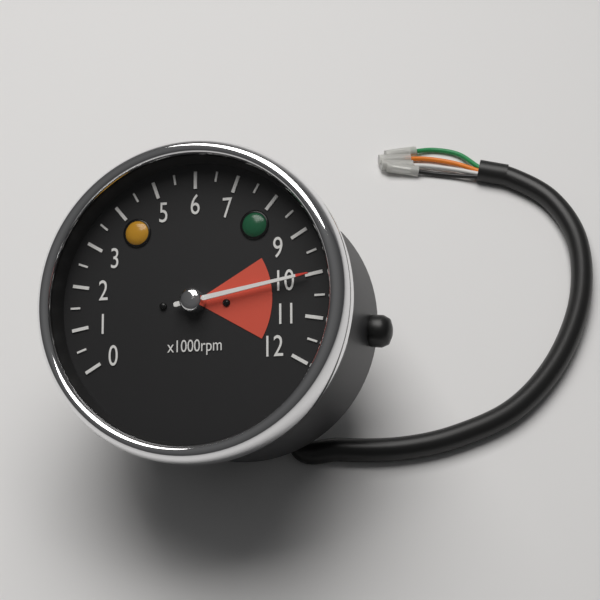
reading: 10.0 x1000rpm
